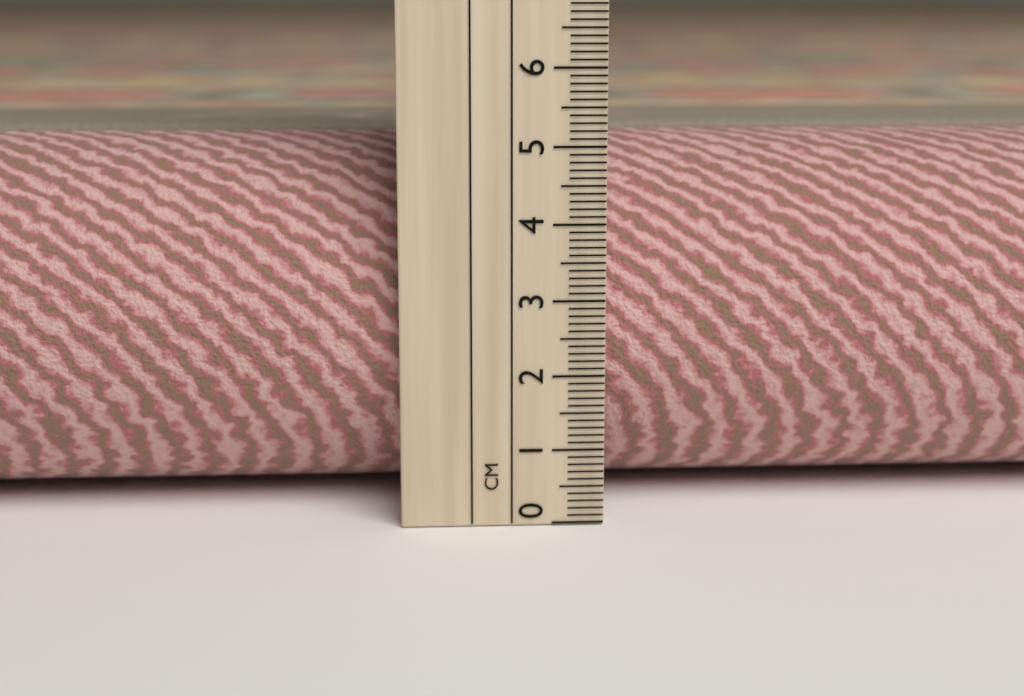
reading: 5.0 cm
